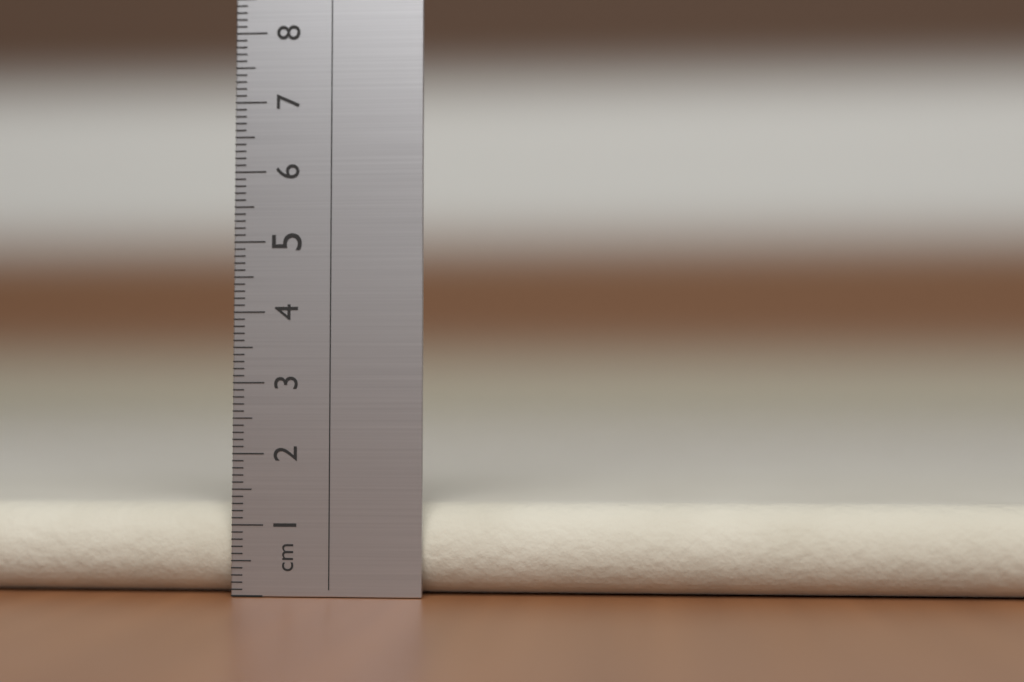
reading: 1.3 cm
